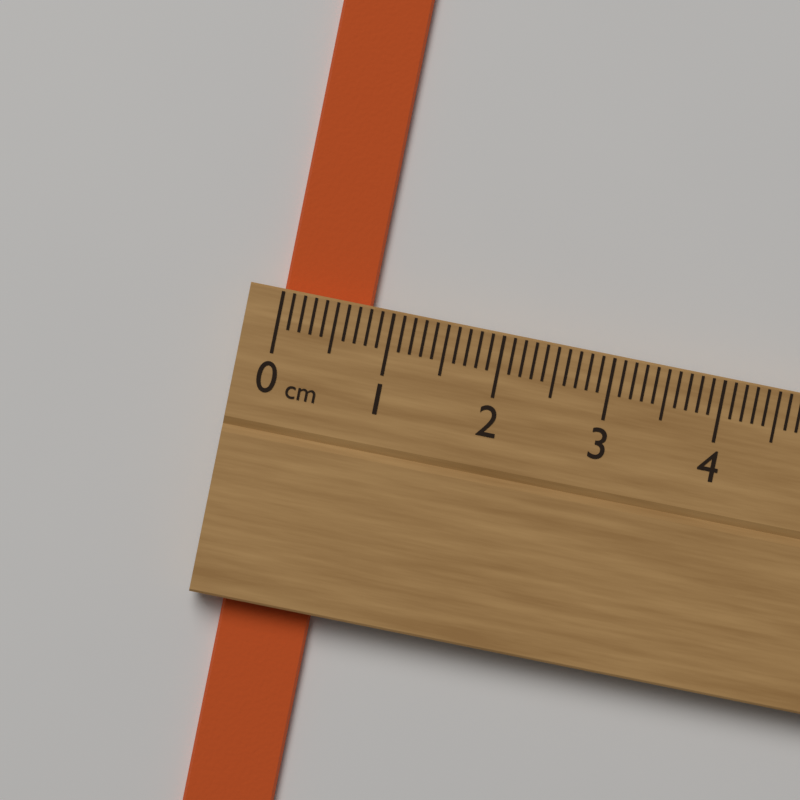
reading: 0.8 cm
